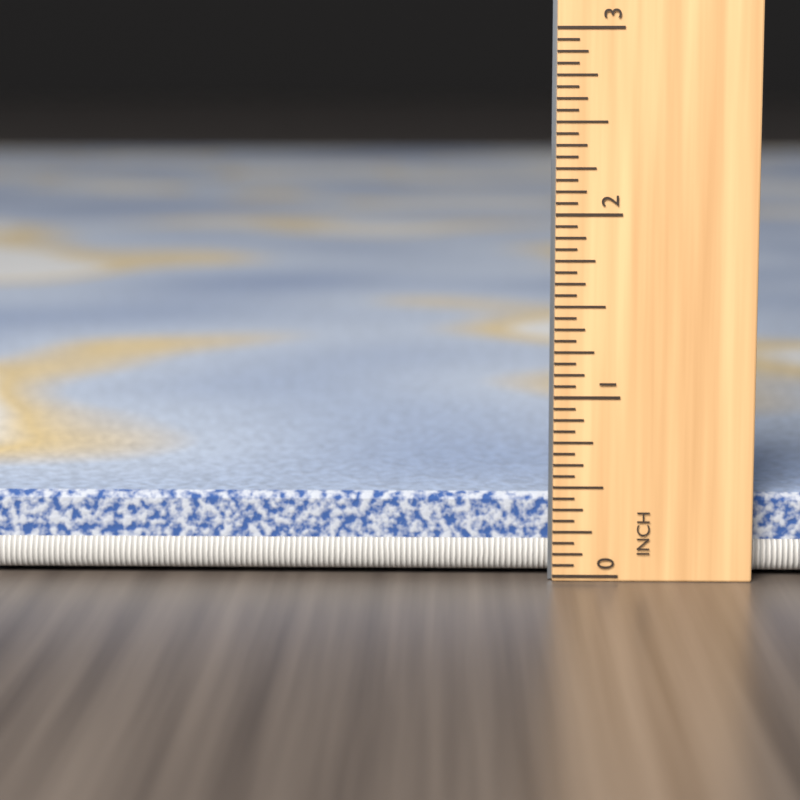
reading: 0.4375 in
